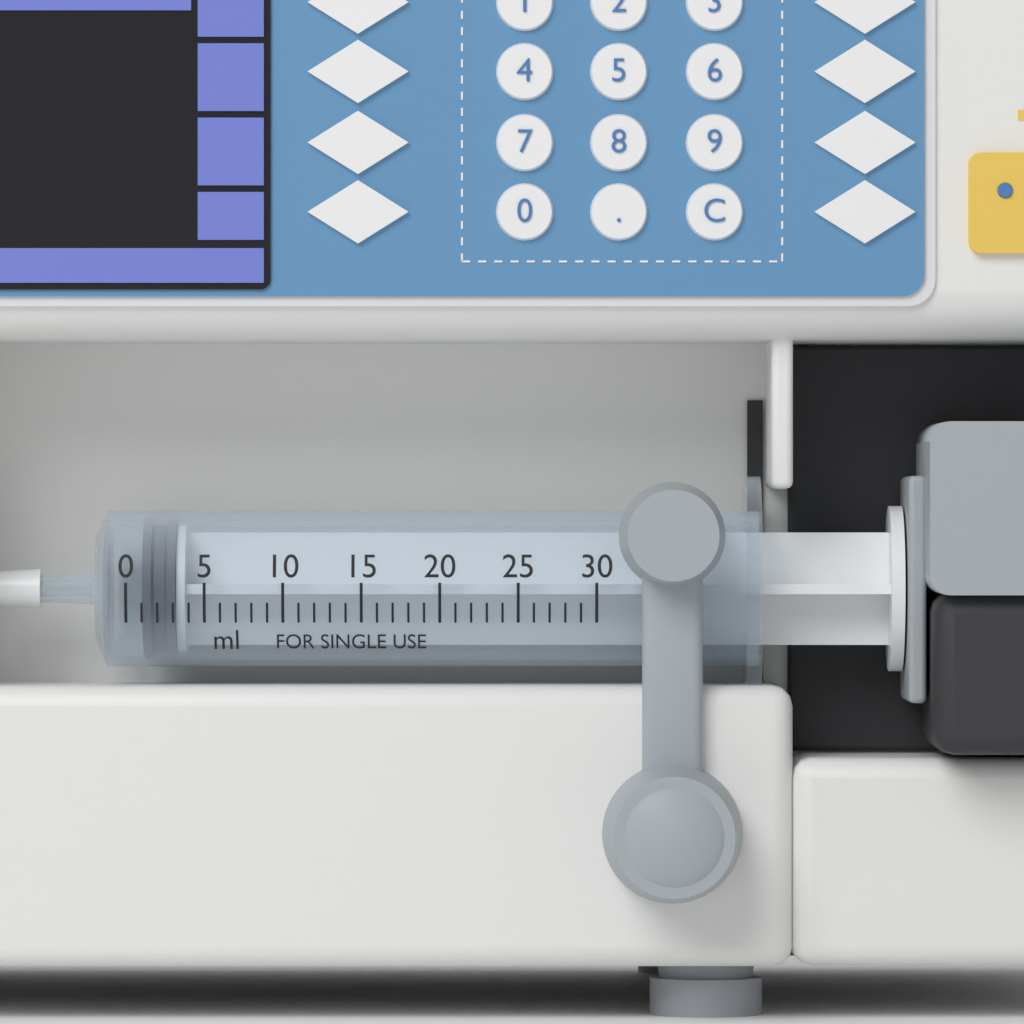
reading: 1 ml
